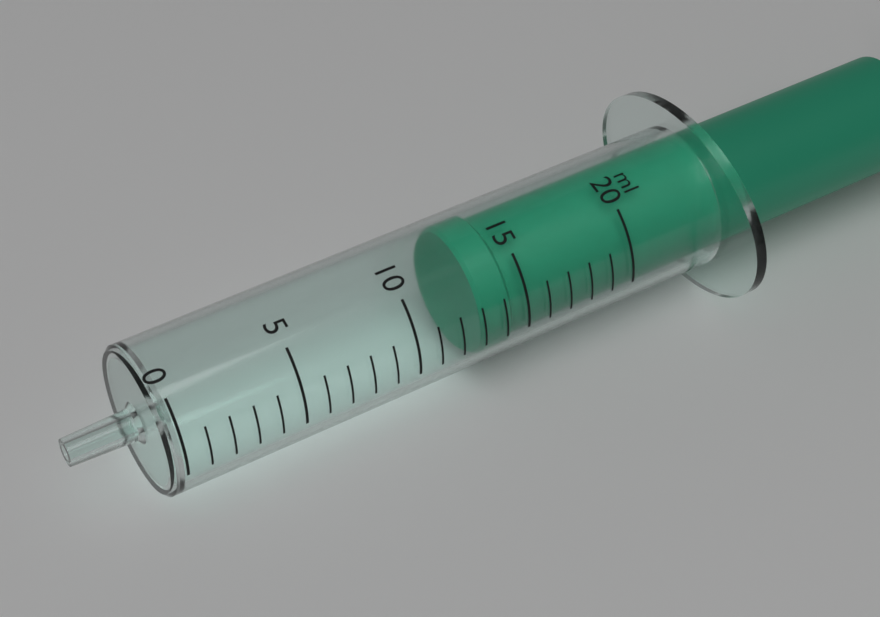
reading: 13 ml
